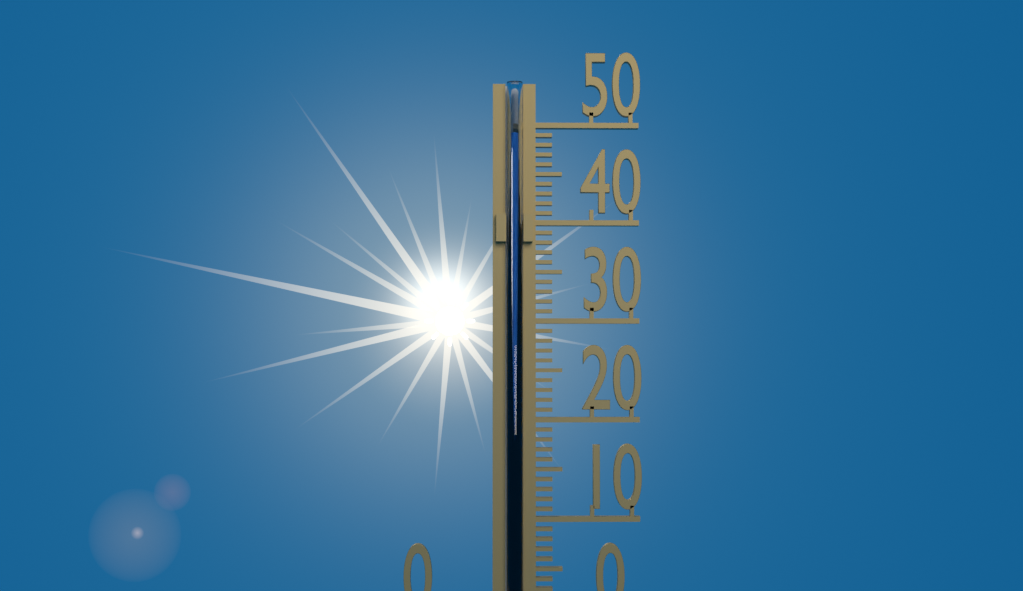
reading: 49 °C
